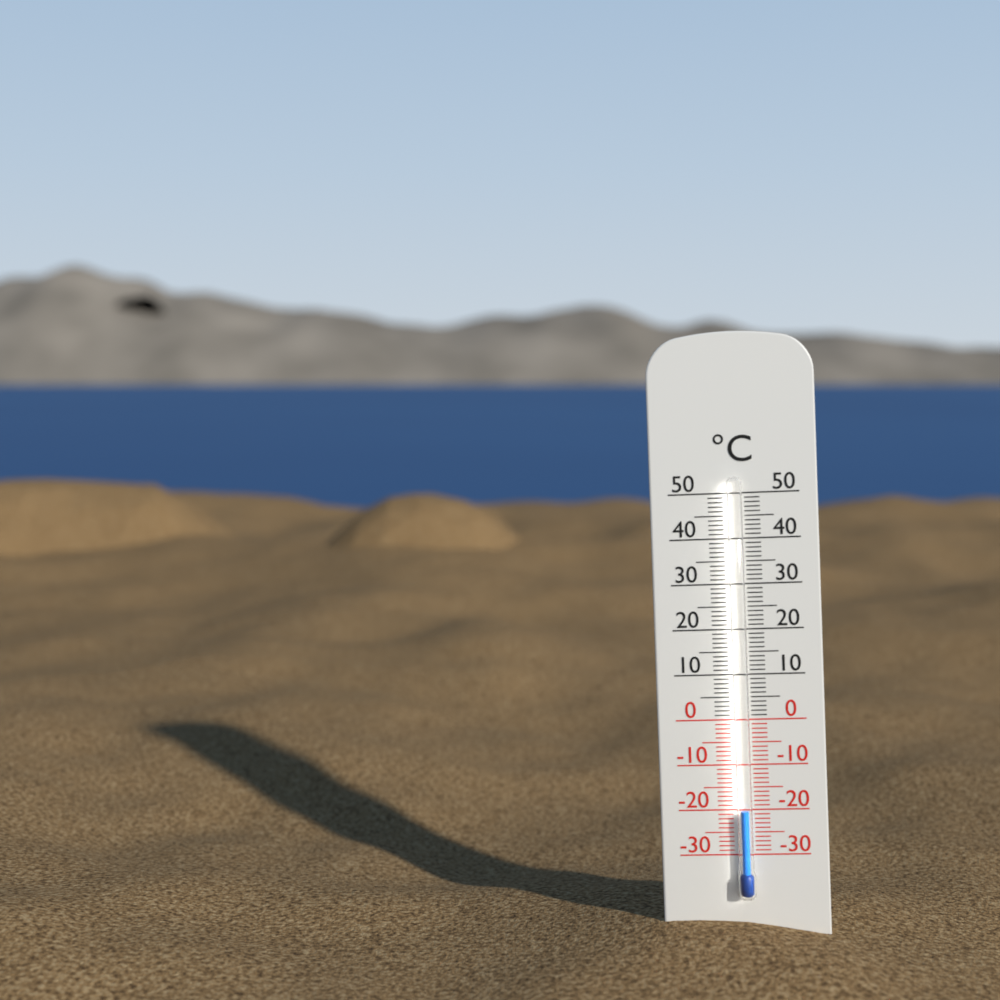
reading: -20 °C
